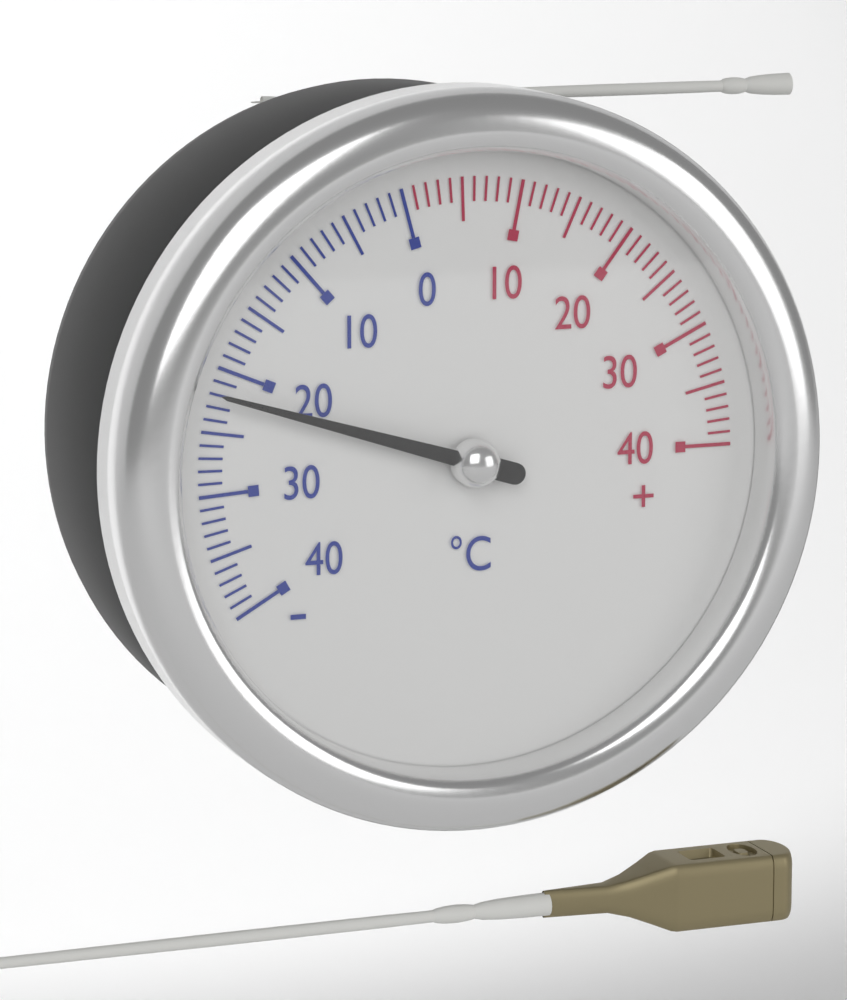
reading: -22 °C
